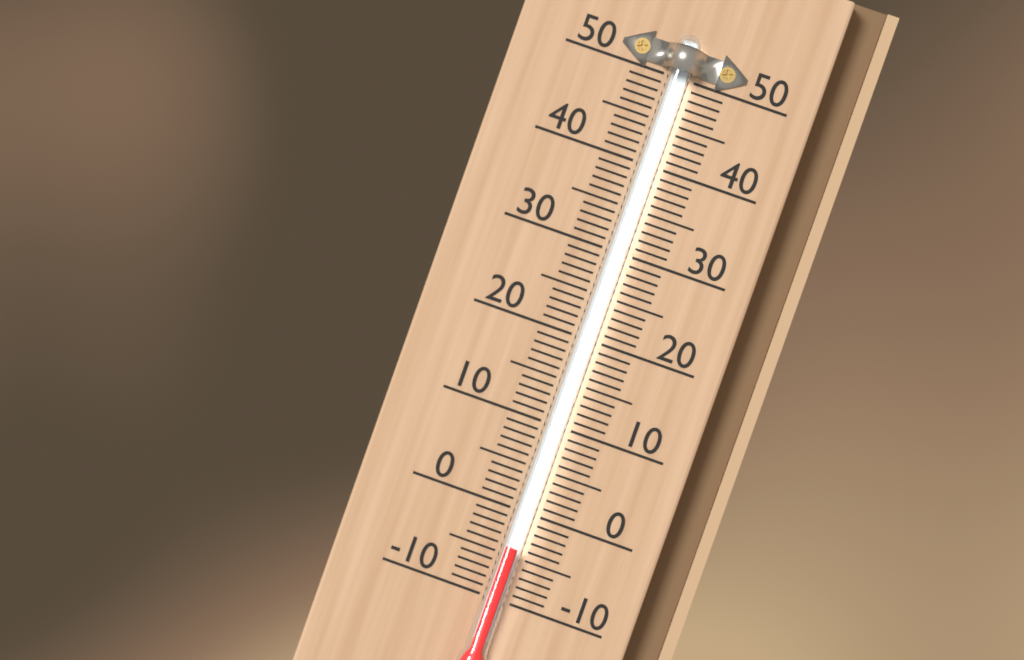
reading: -4 (no unit)
